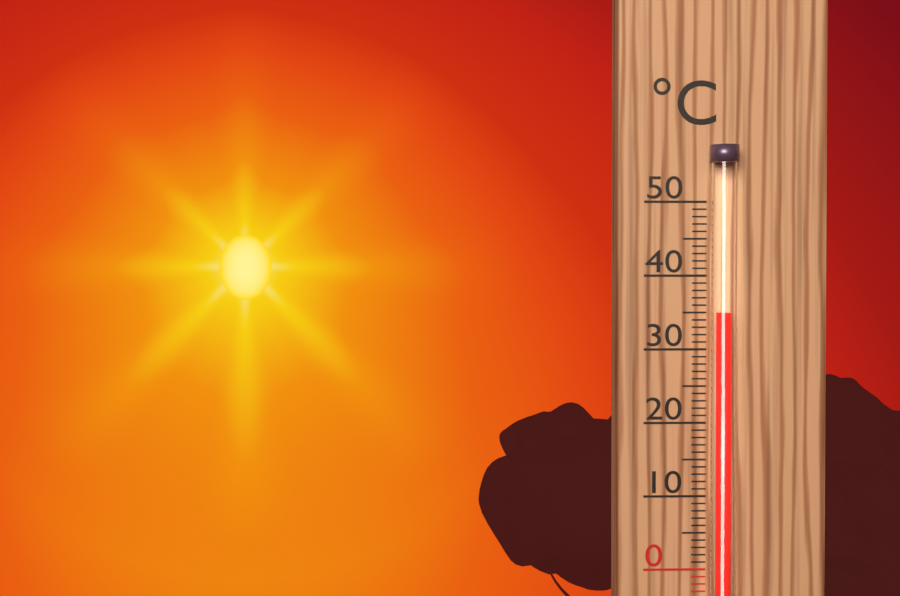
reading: 35 °C
